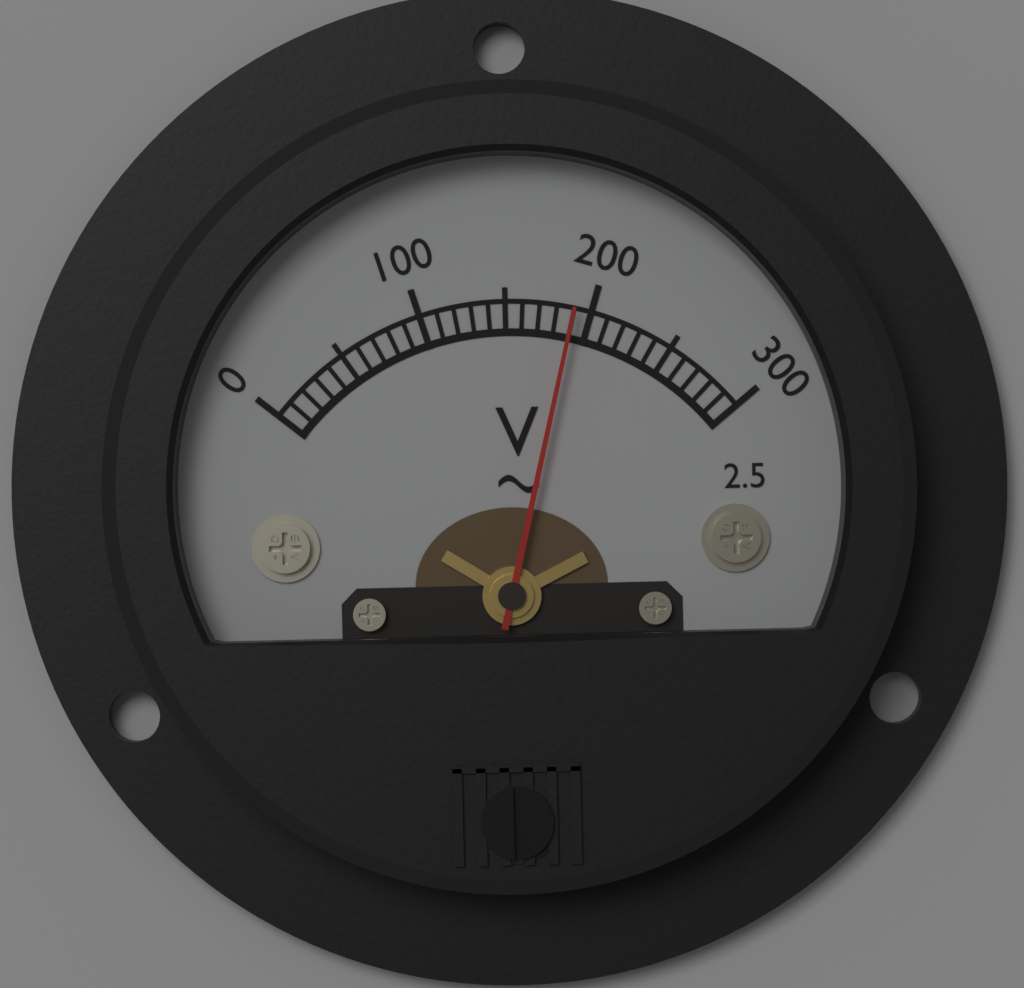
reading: 190 V
